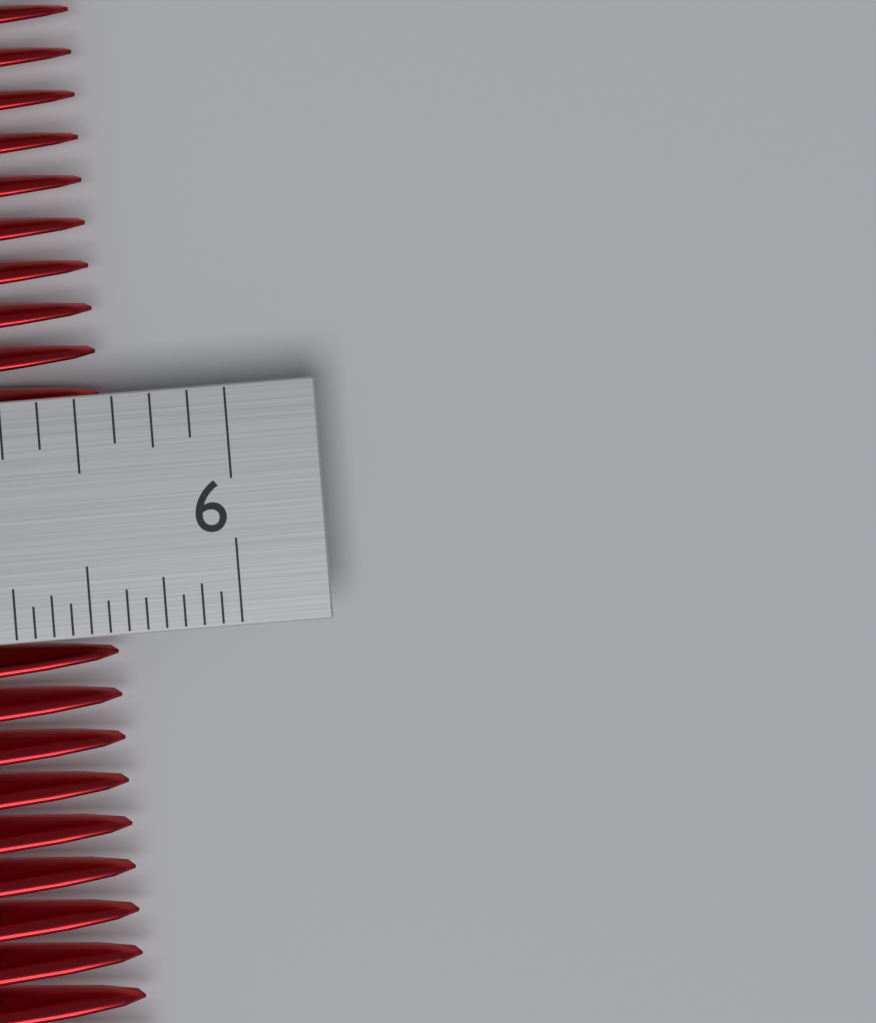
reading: 5.5625 in
